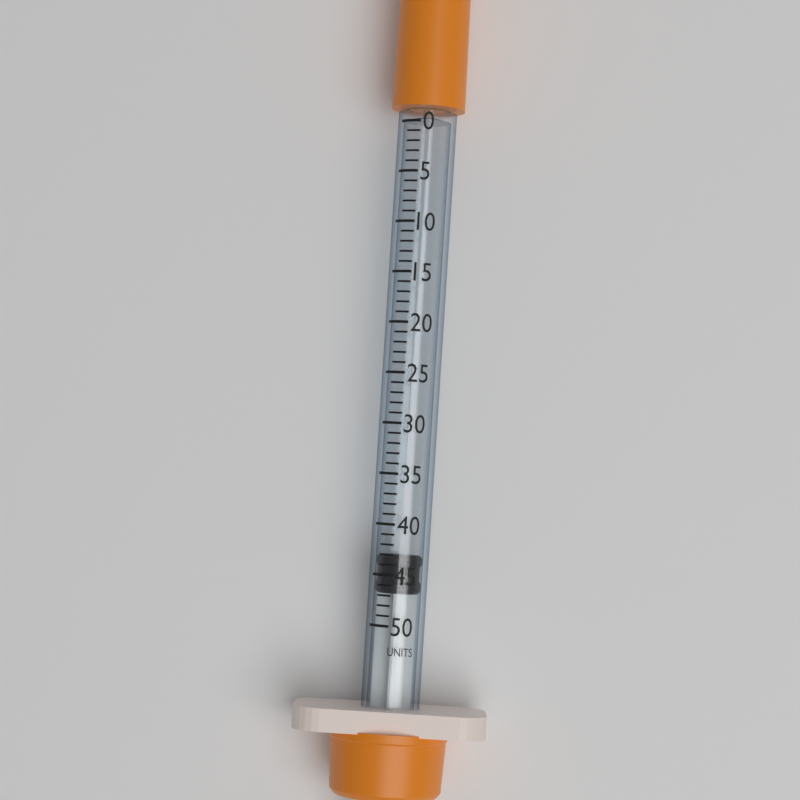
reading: 43 units
